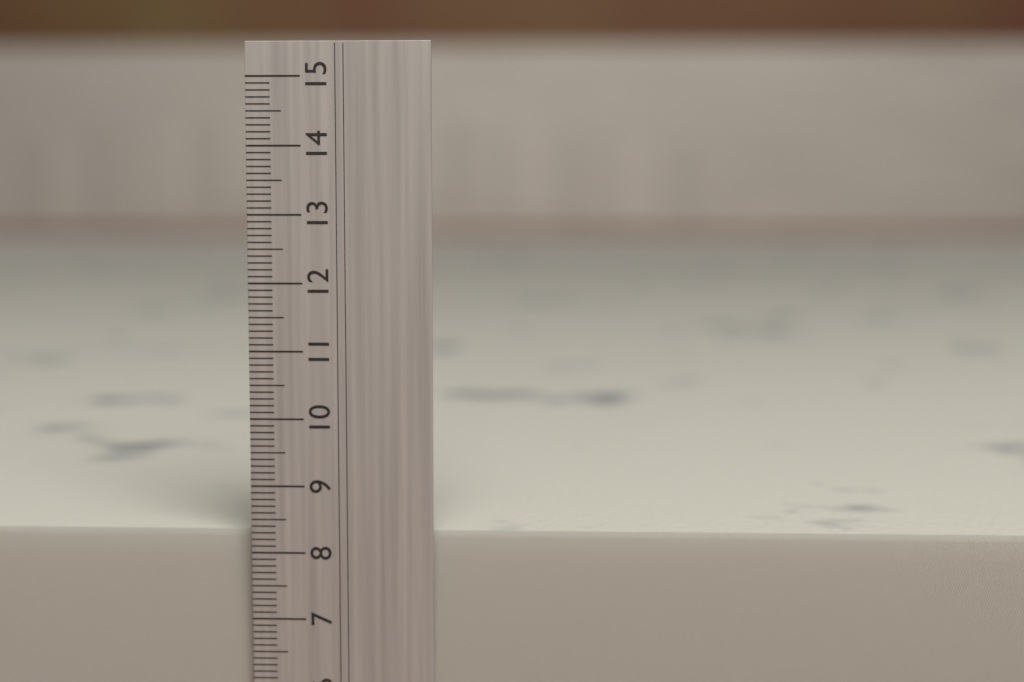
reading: 8.3 cm
